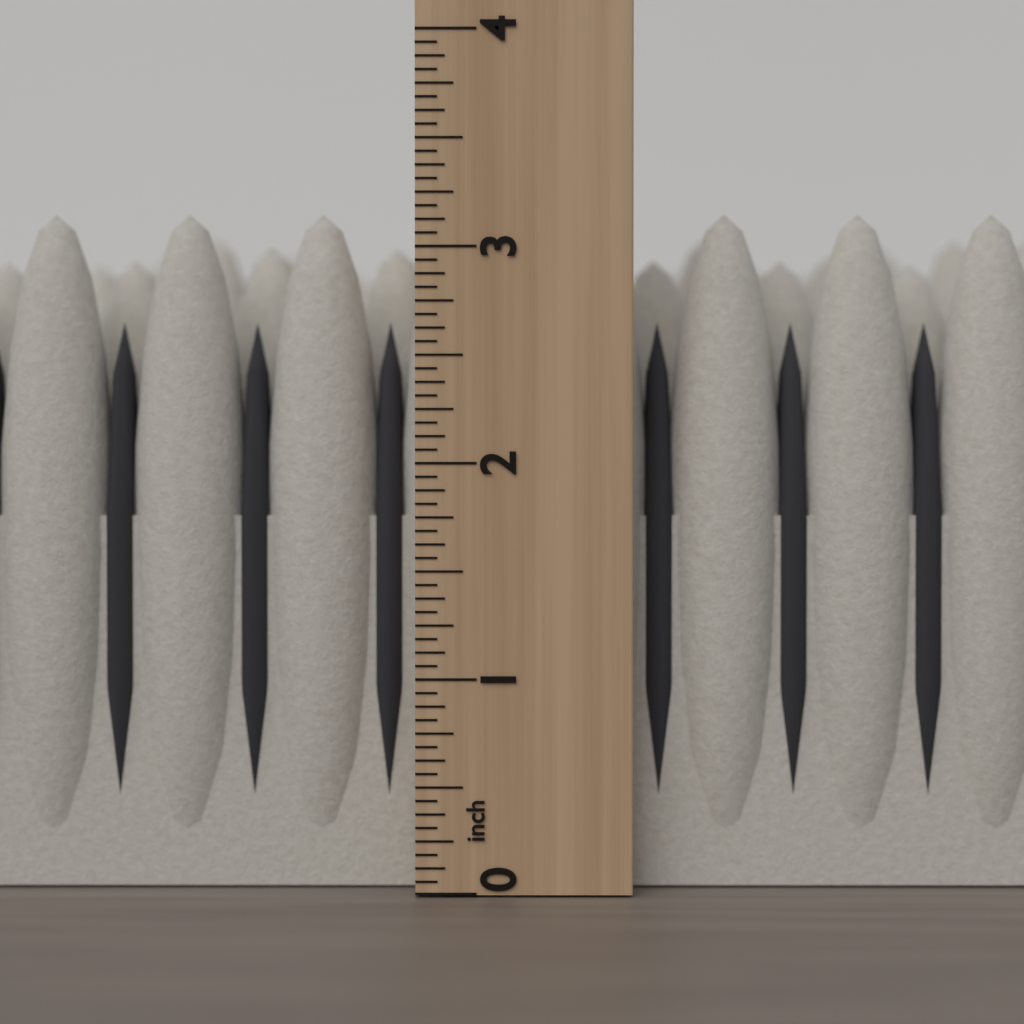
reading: 3.1875 inch
